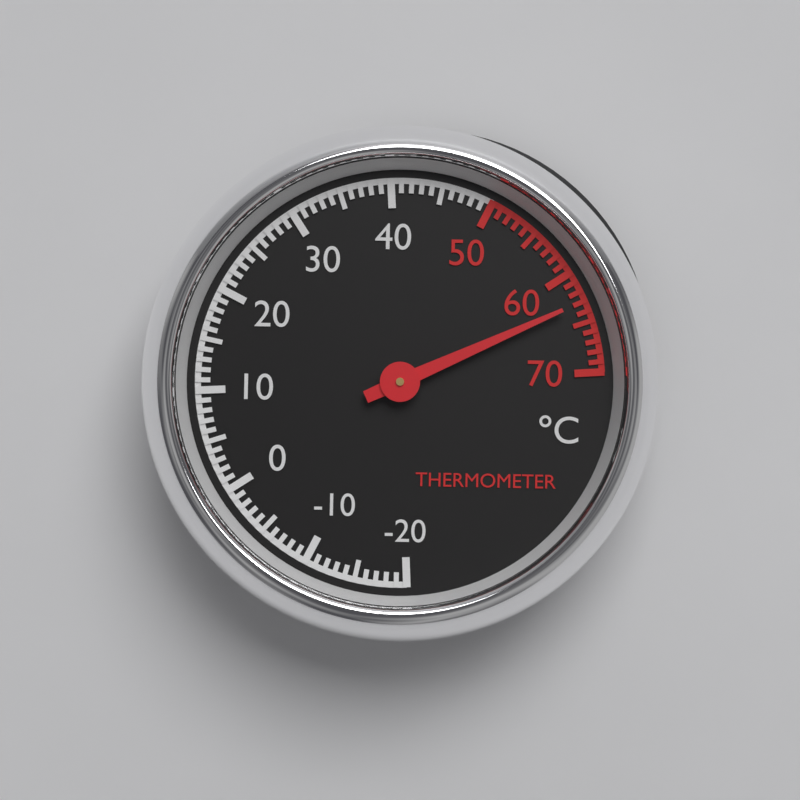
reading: 63 °C
